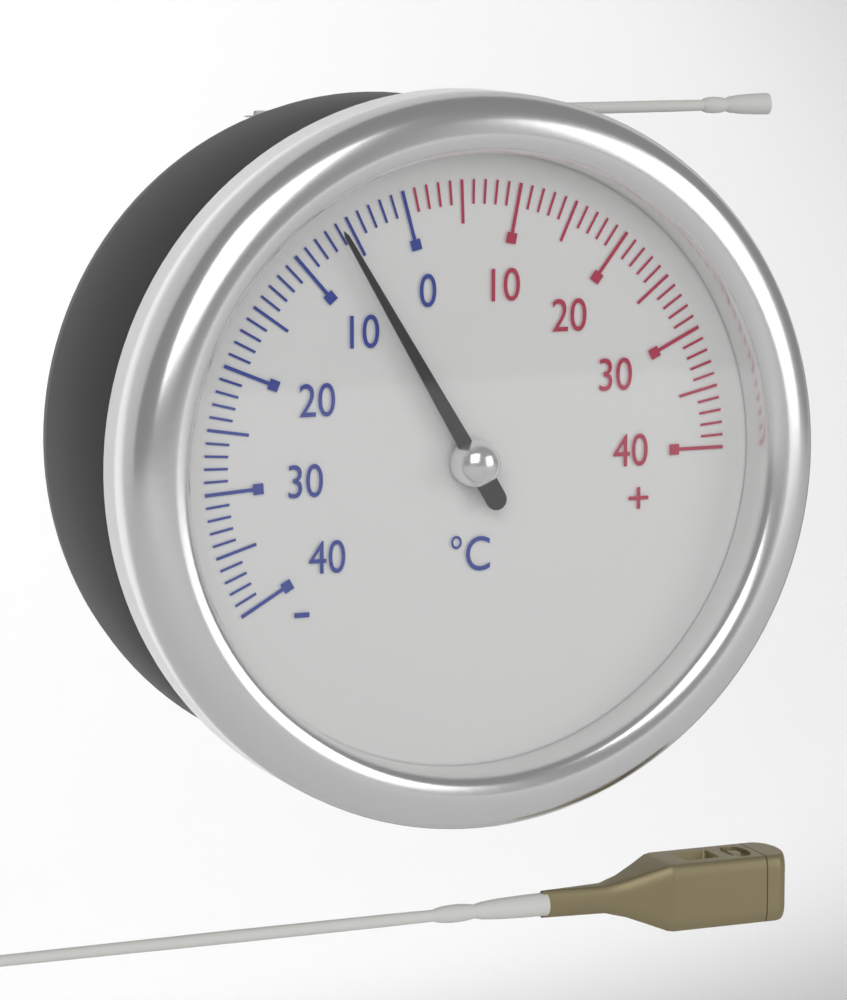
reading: -6 °C
